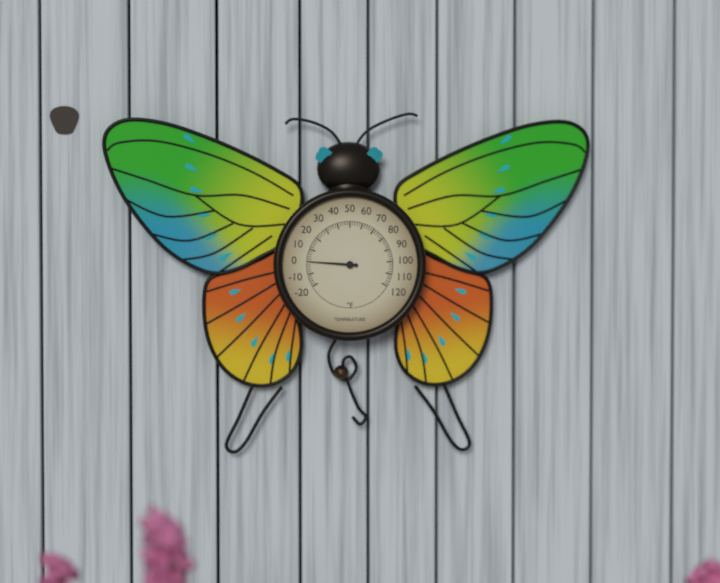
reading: 0 °F
